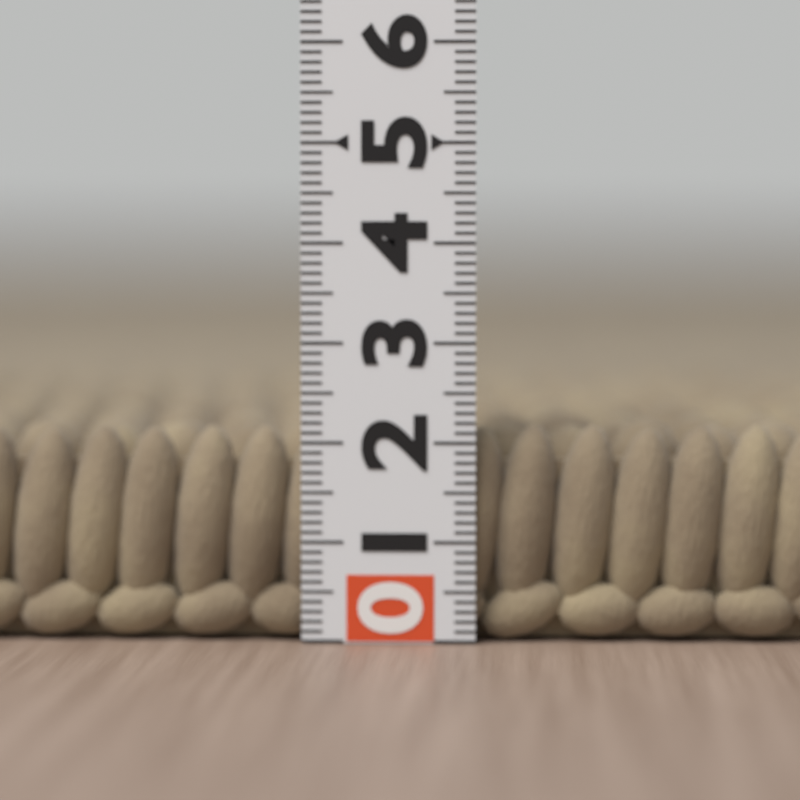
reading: 2.2 (no unit)
